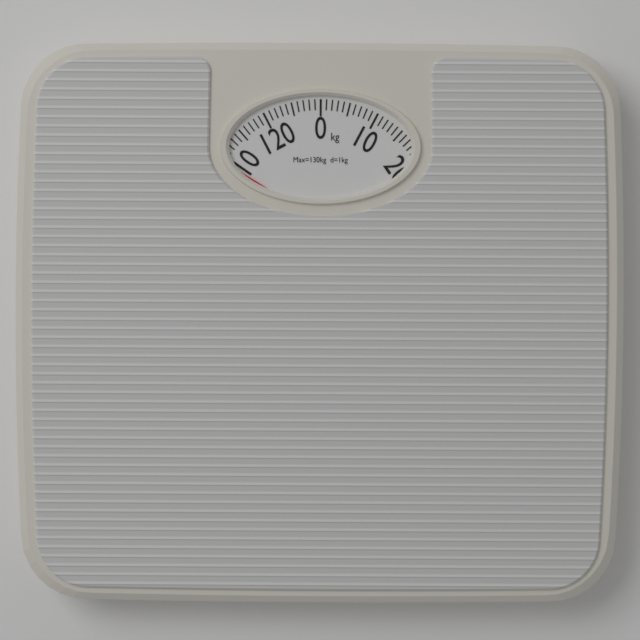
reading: 109 kg
